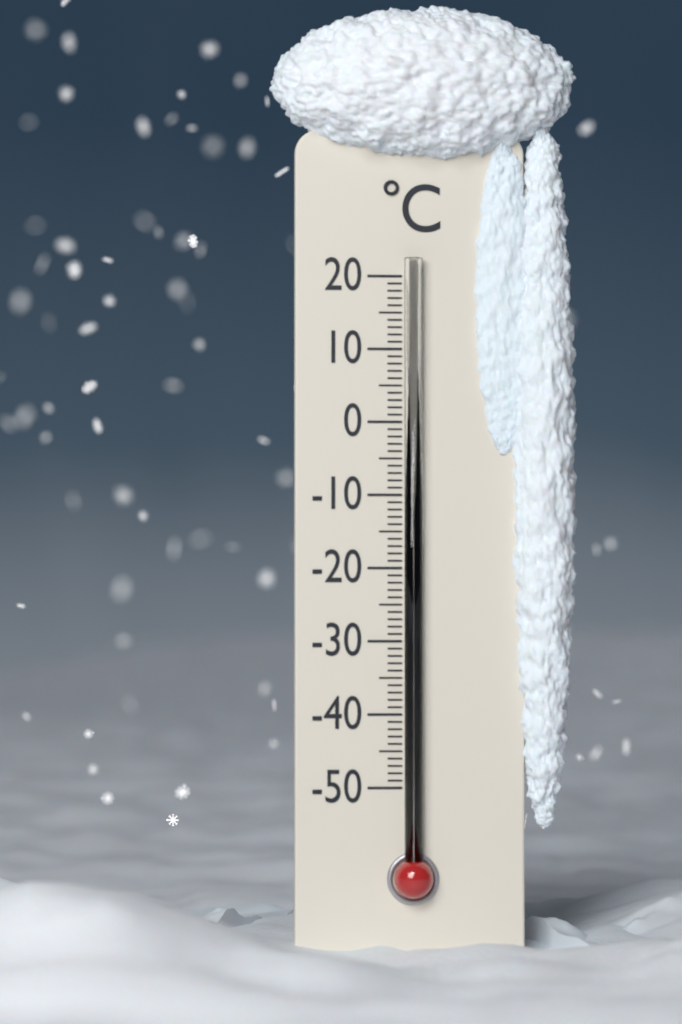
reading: -16 °C
